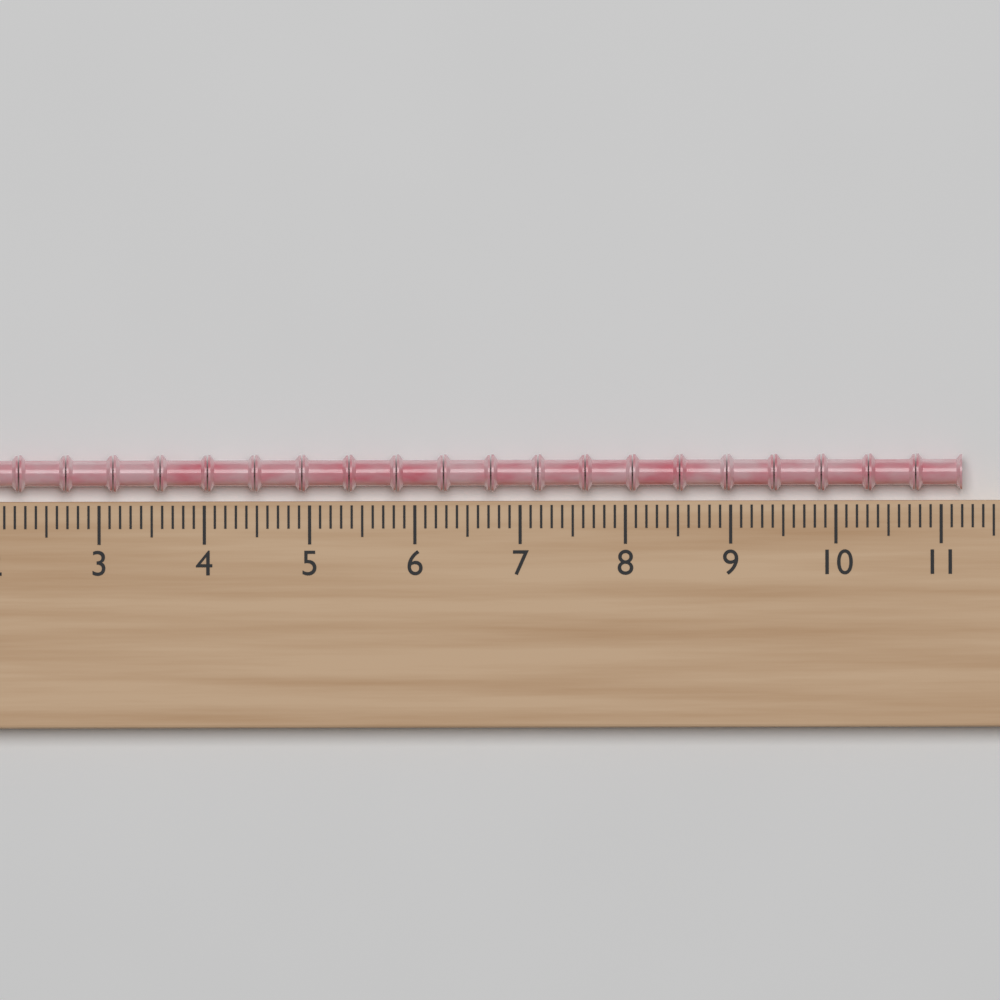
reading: 11.2 (no unit)
